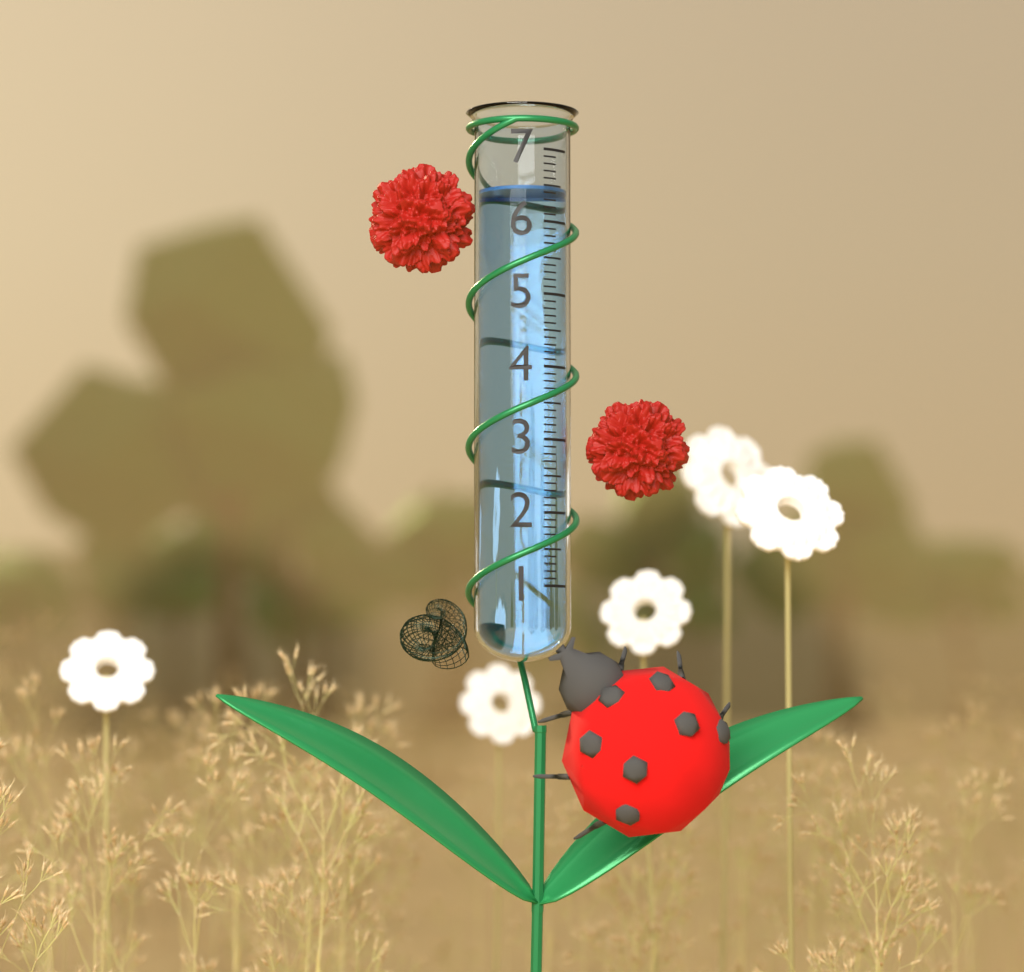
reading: 6.5 (no unit)
